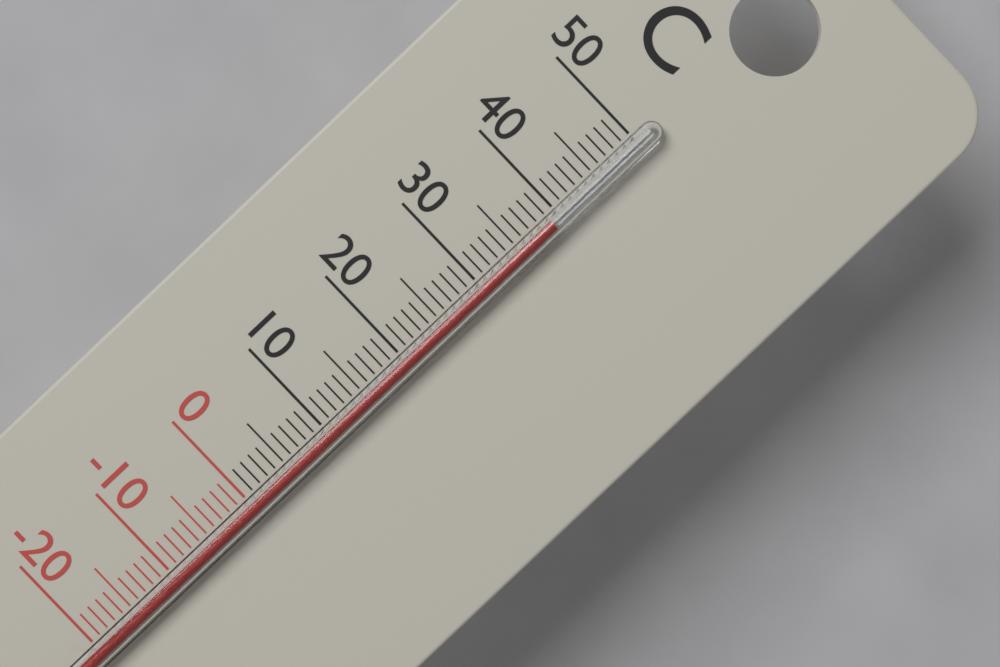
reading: 39 °C
